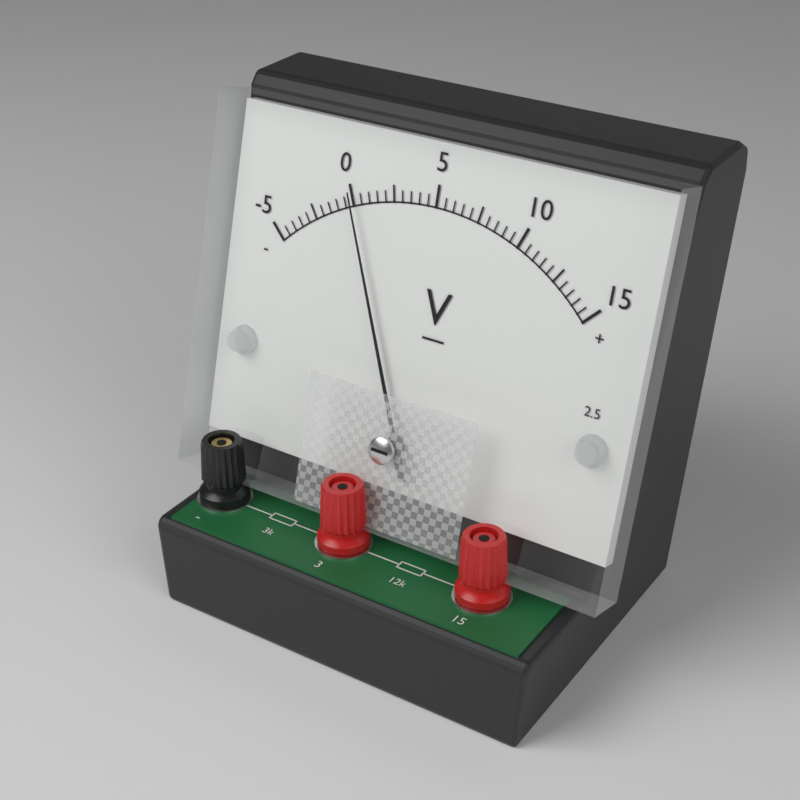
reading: 0.0 V
